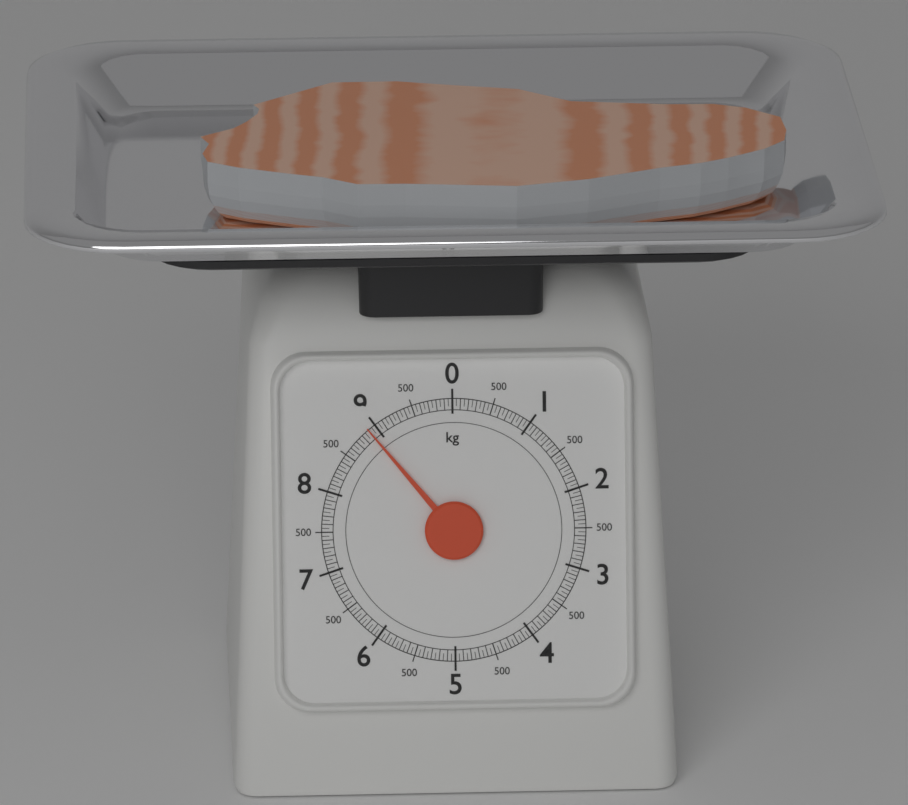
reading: 8.90 kg
